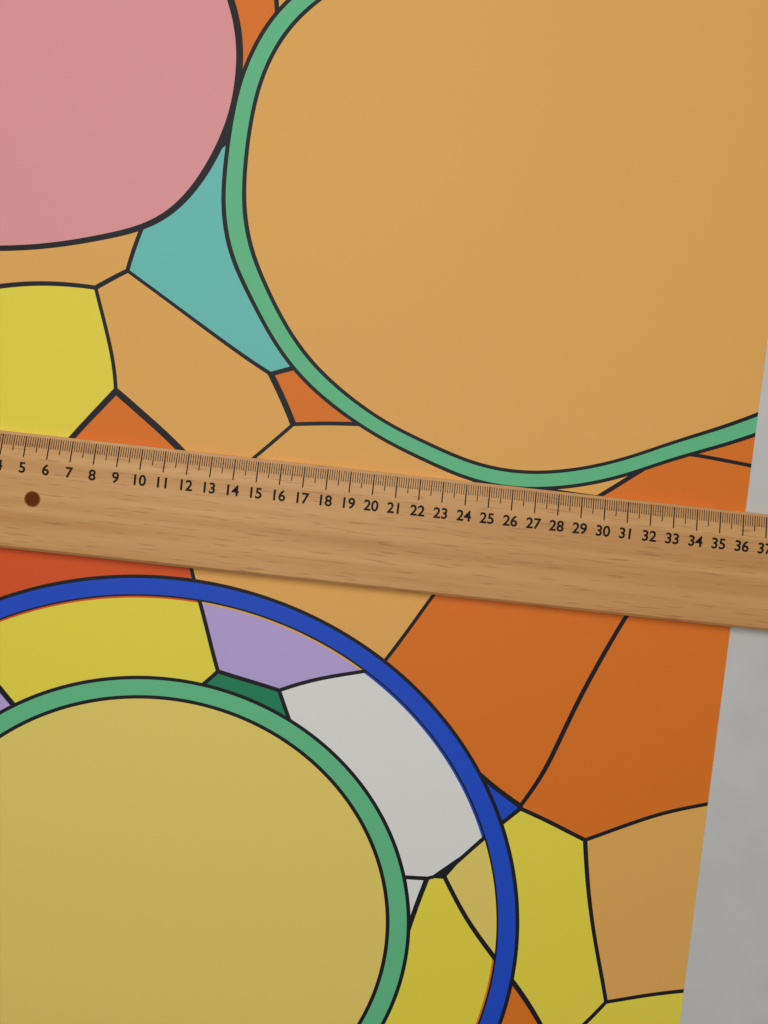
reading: 36.2 (no unit)
